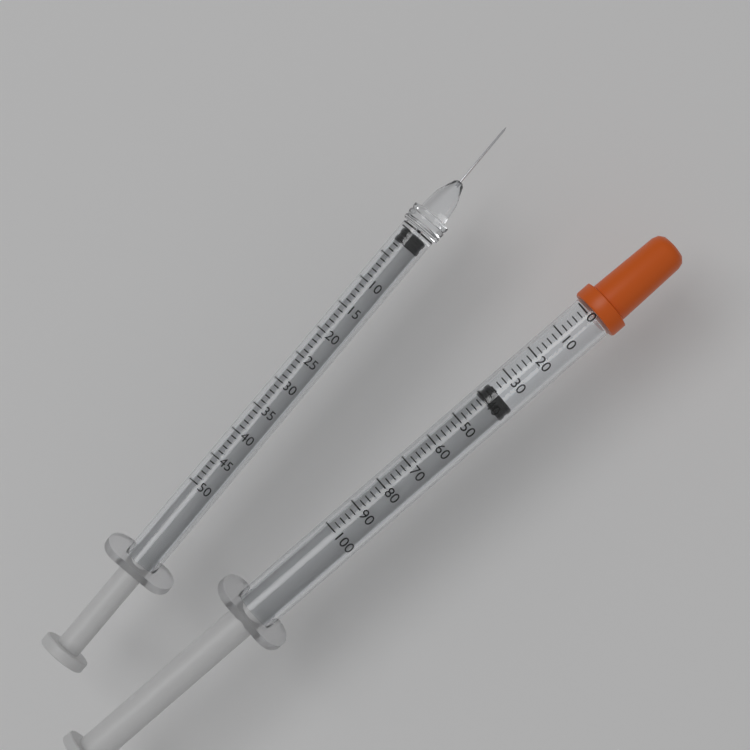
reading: 36 (no unit)
